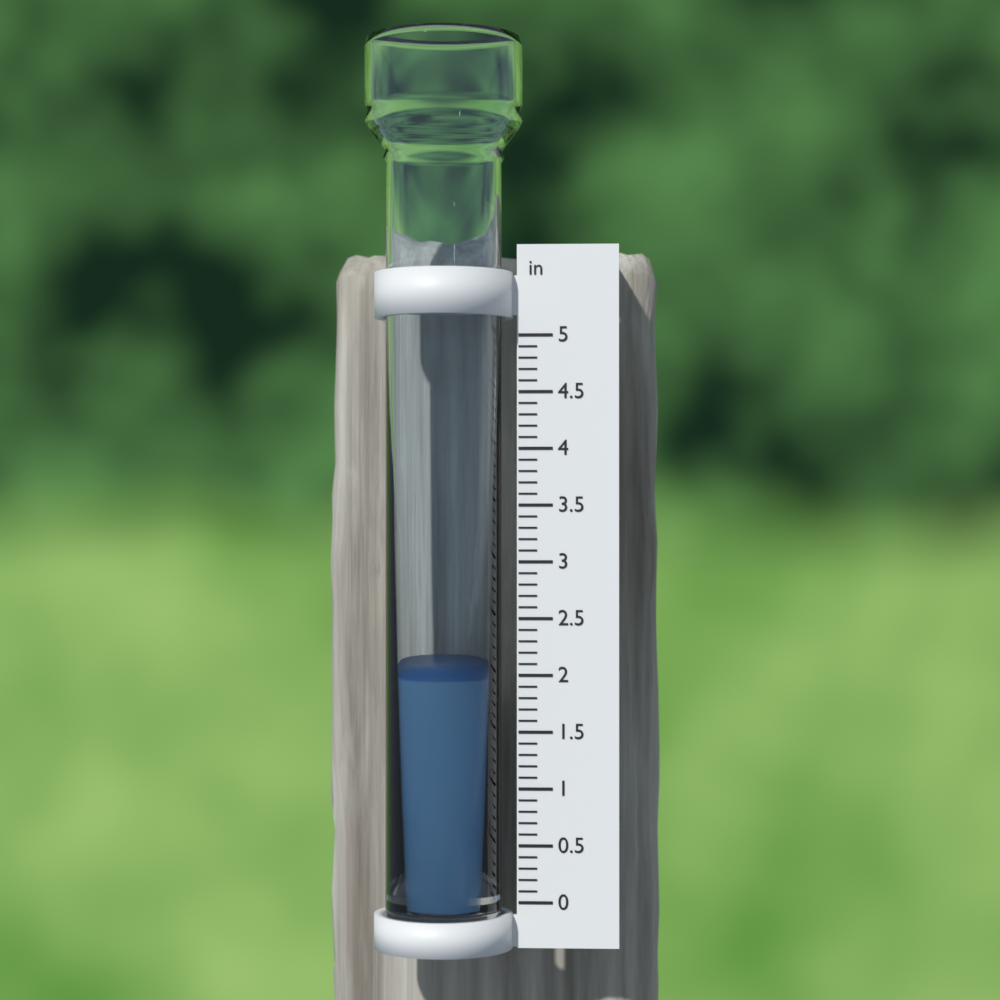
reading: 2.0 in
